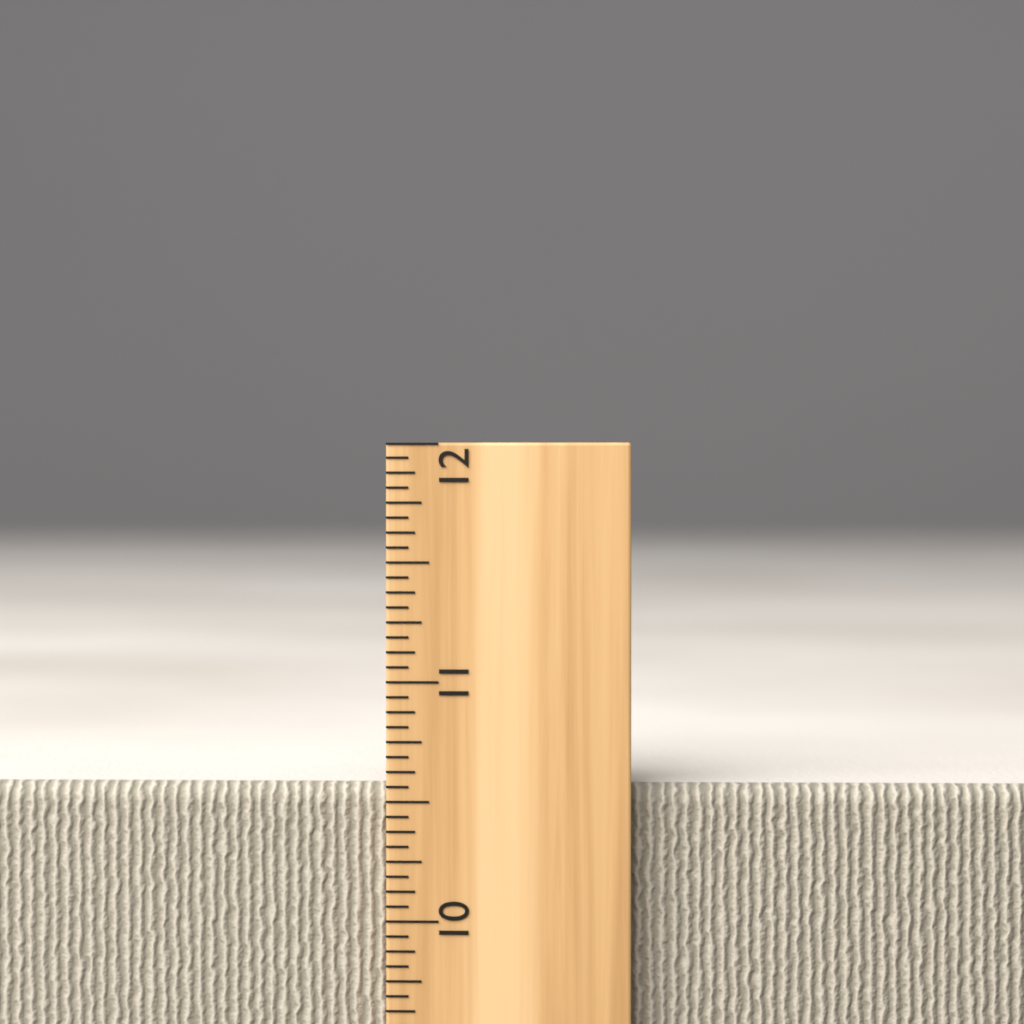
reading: 10.5625 inch
